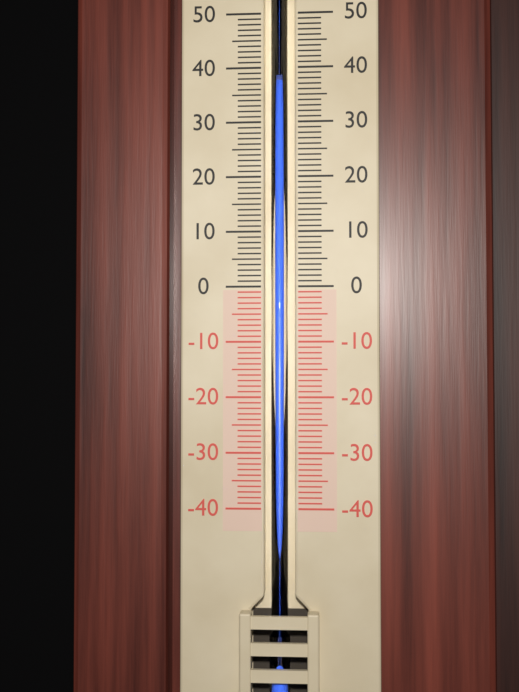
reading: 37 (no unit)
